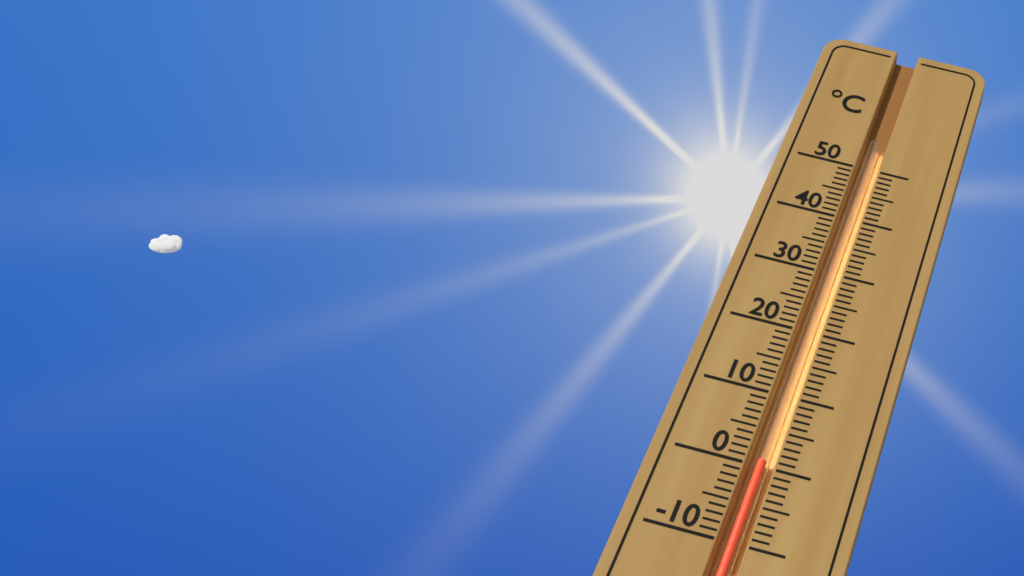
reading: 1 °C
